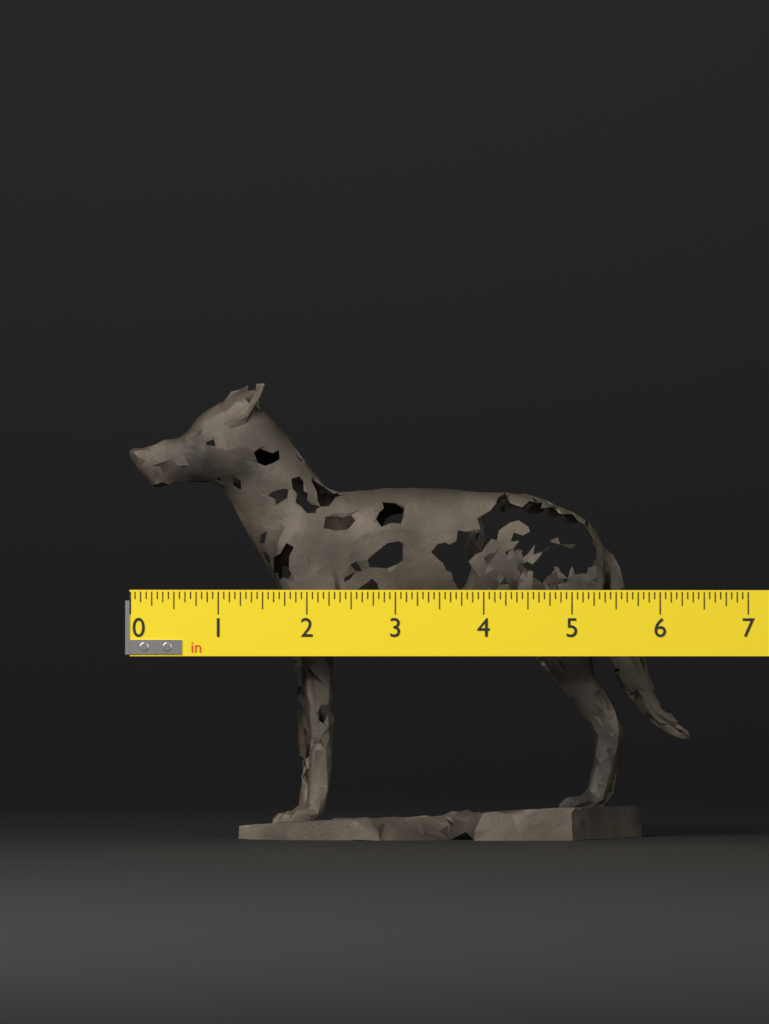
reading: 6.4375 in
